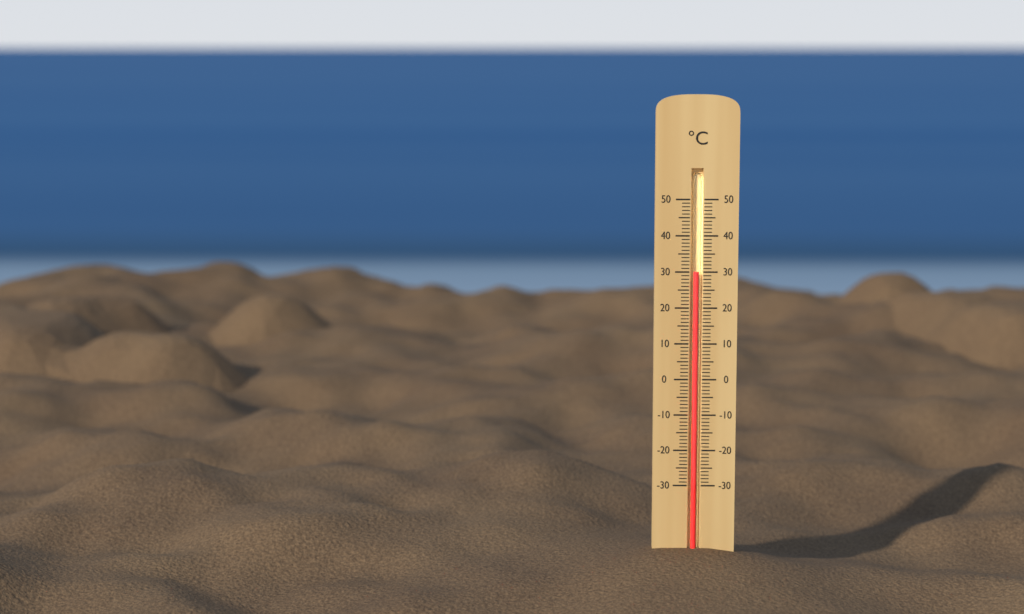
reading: 30 °C
